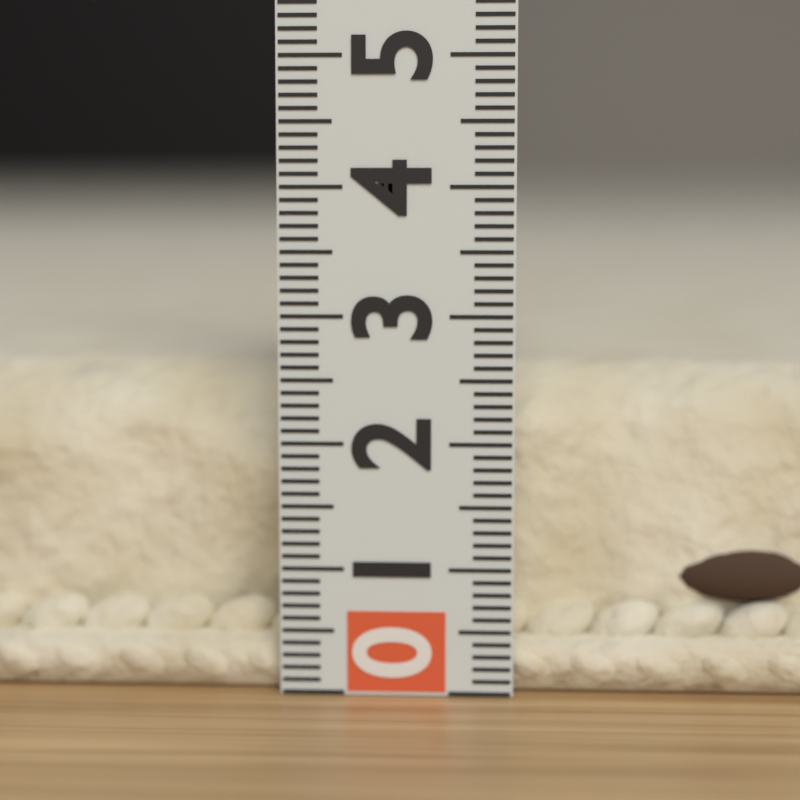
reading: 2.6 (no unit)
